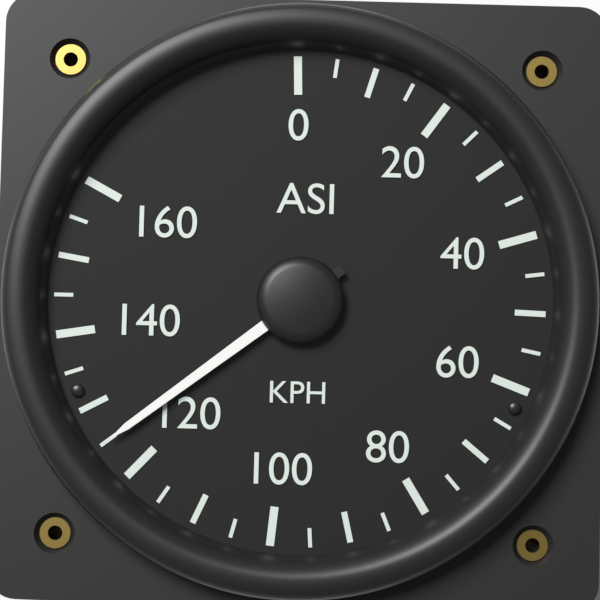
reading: 125 KPH
